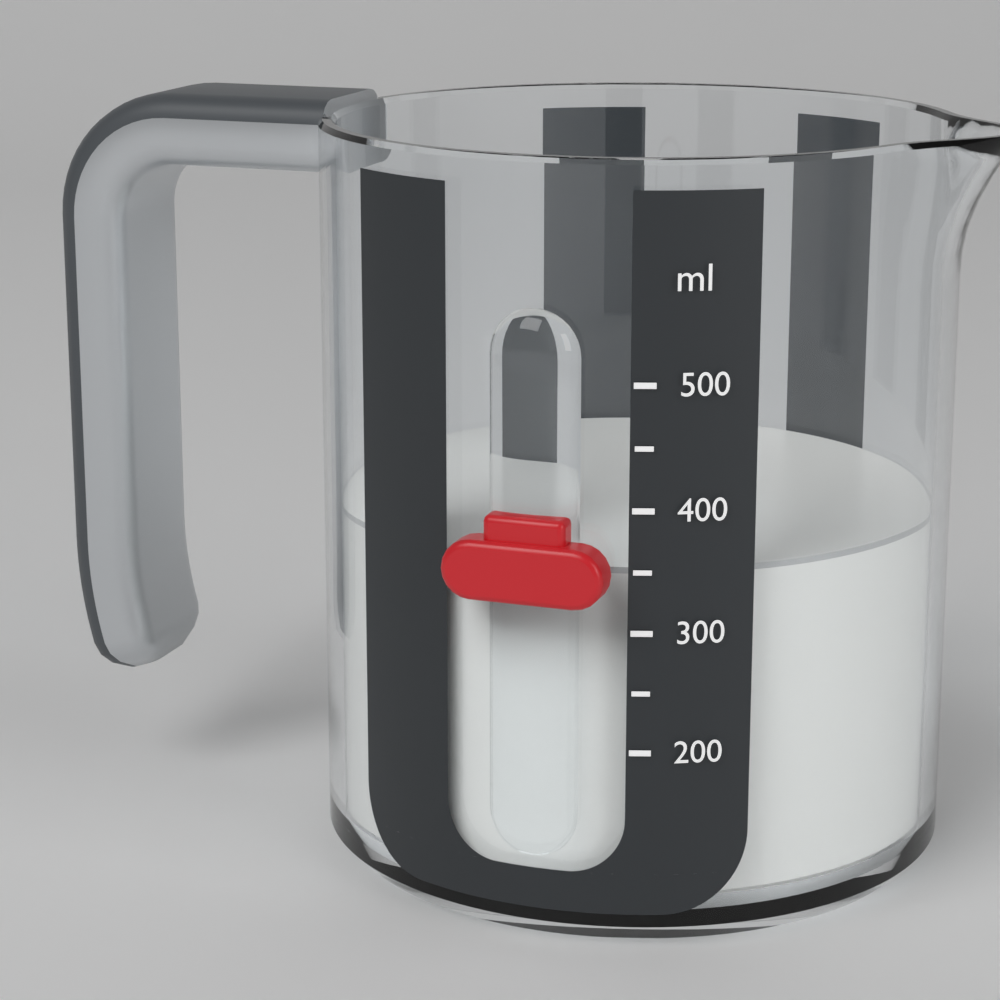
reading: 350 ml
